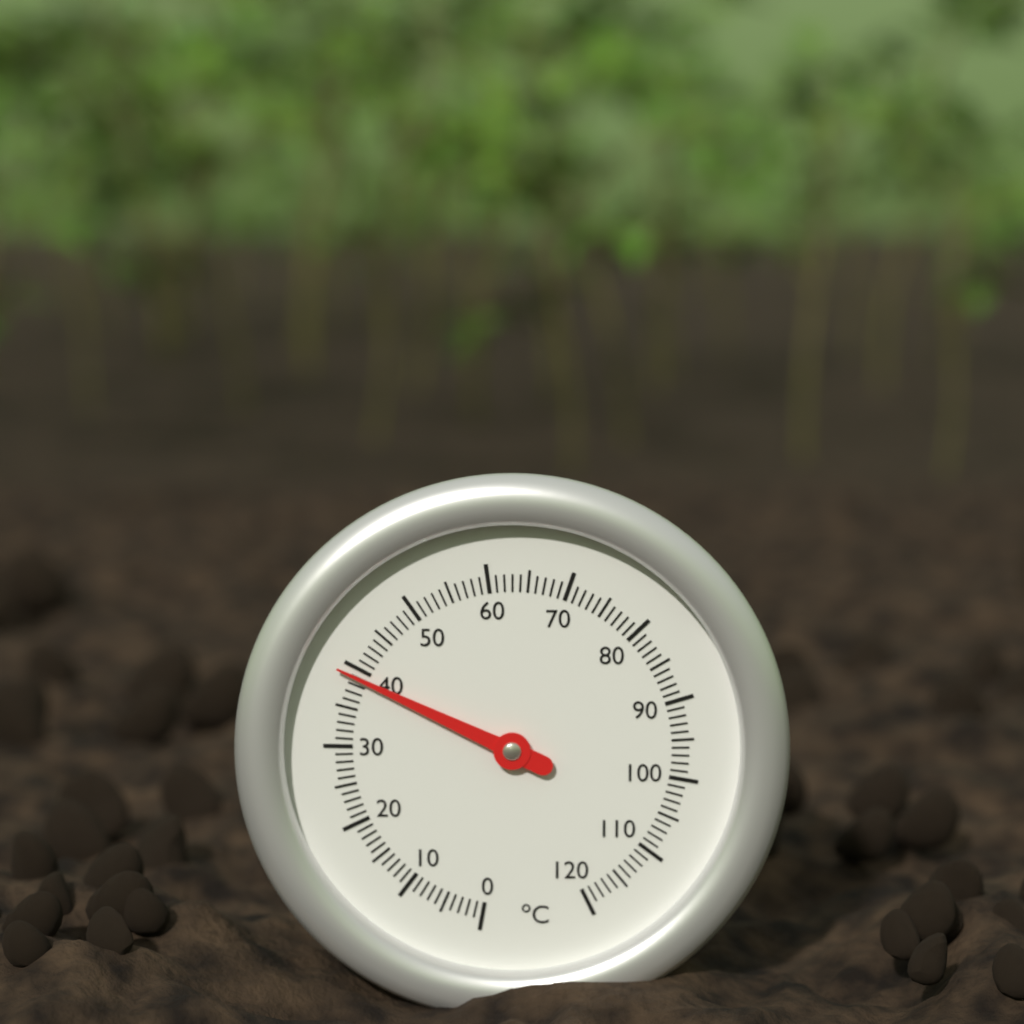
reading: 39 °C
